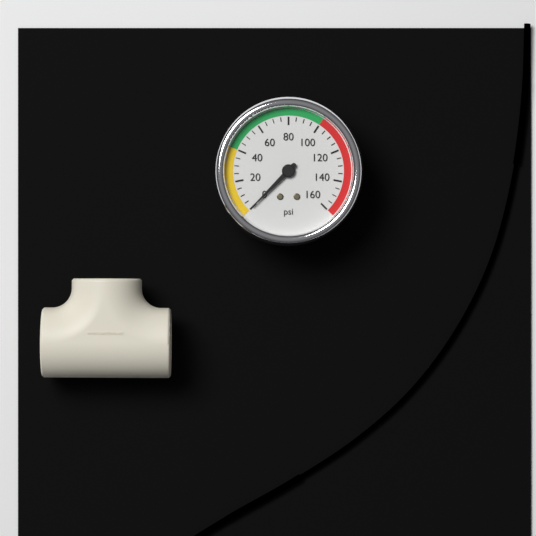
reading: 0 psi
